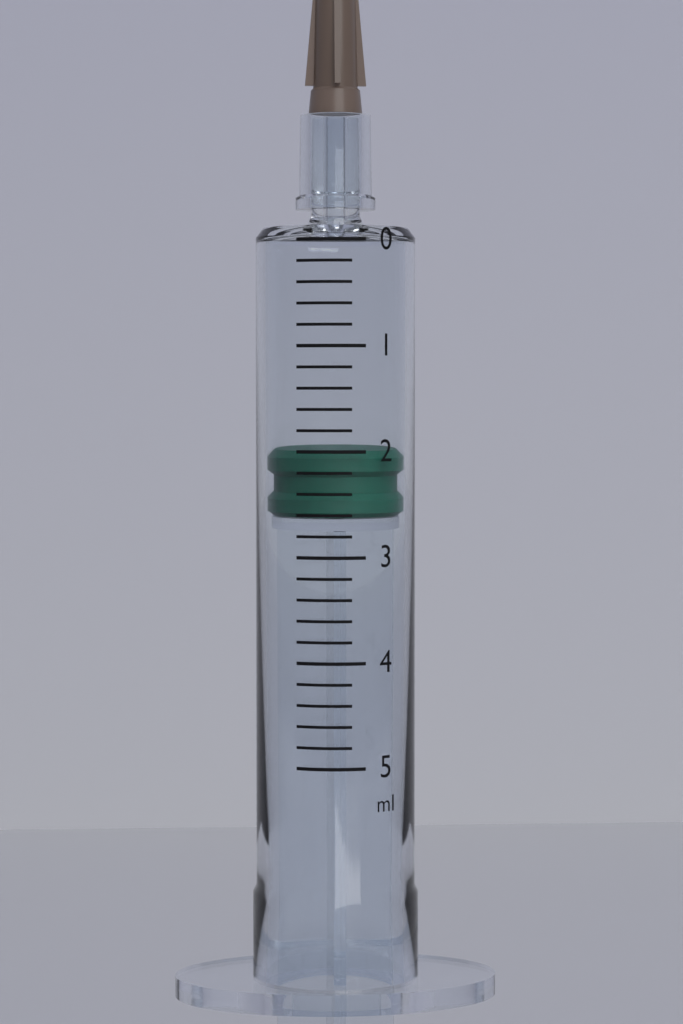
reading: 2.0 ml
